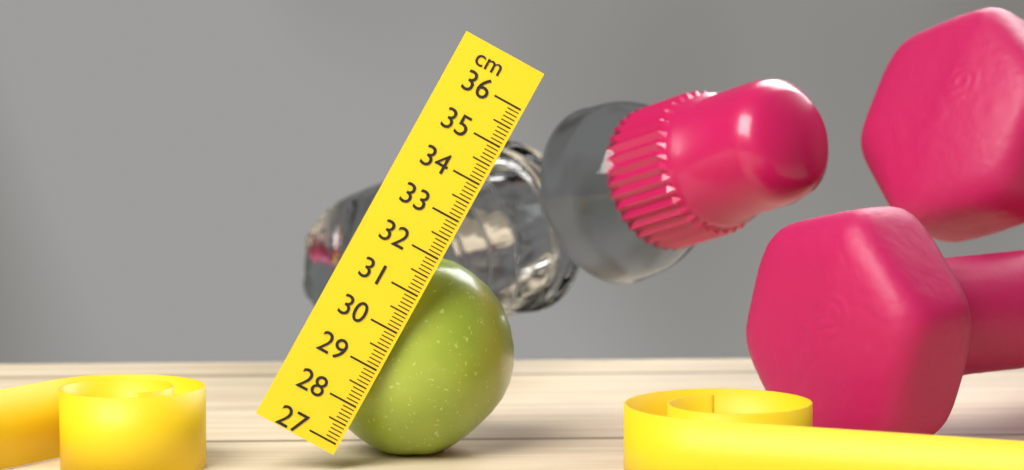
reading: 31.9 cm
